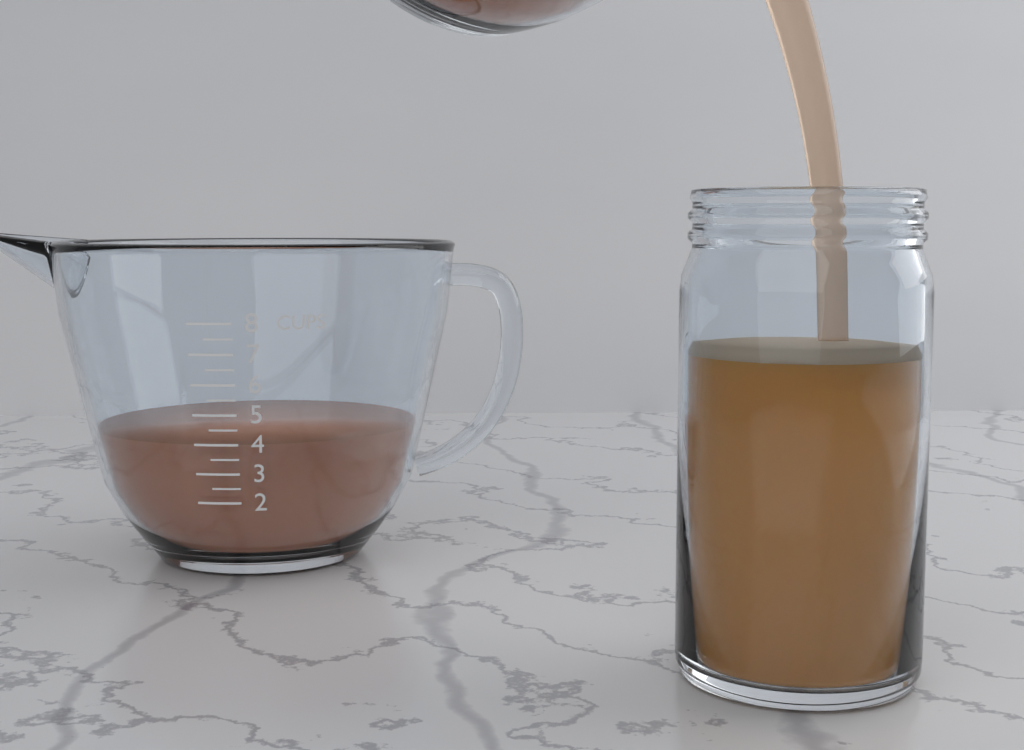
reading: 4.0 cups
